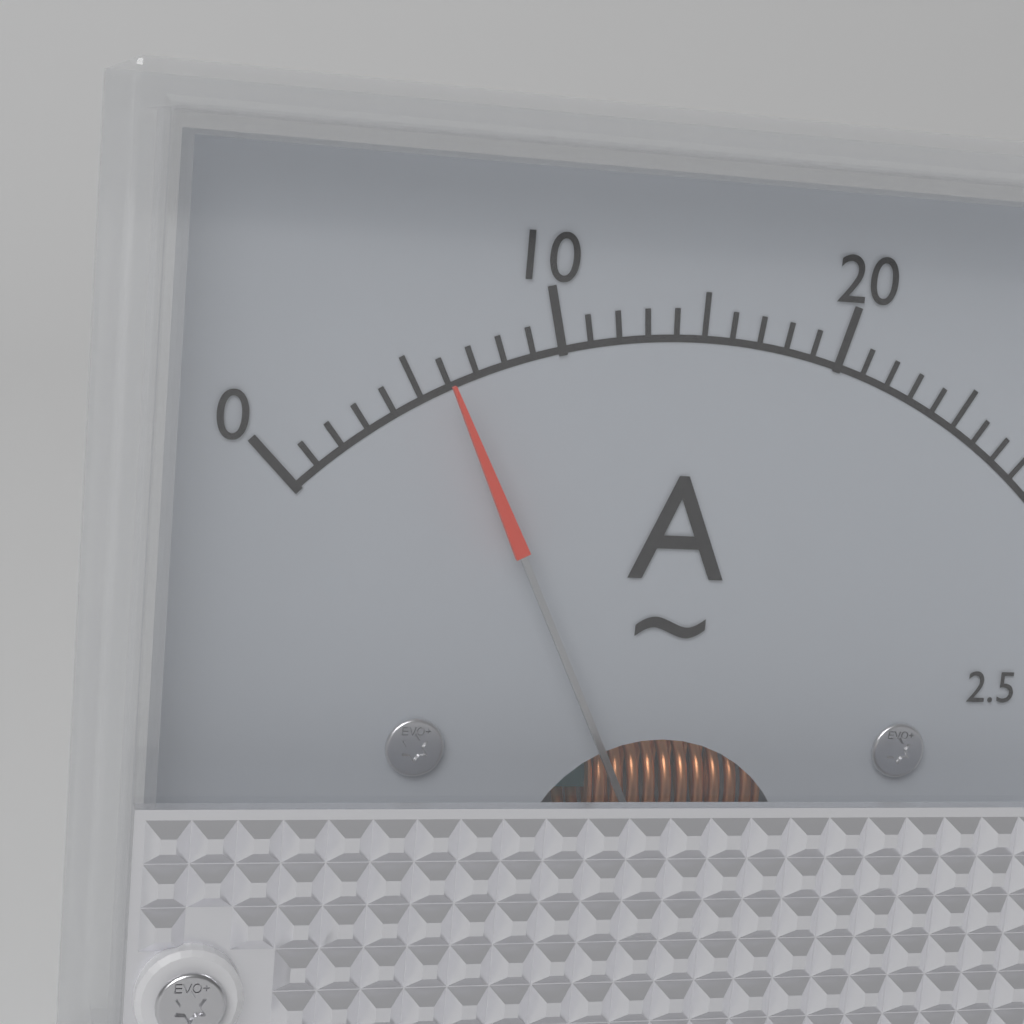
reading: 6 A
